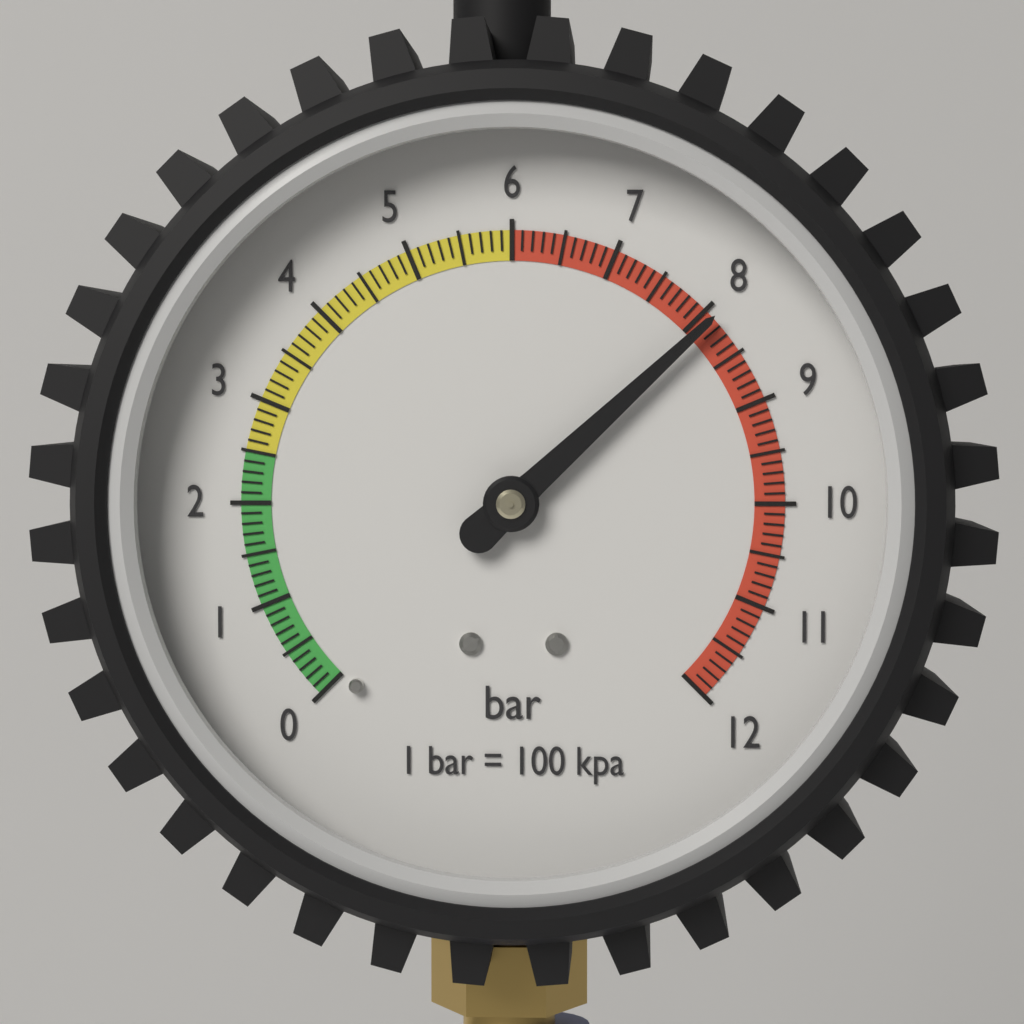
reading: 8.1 bar
